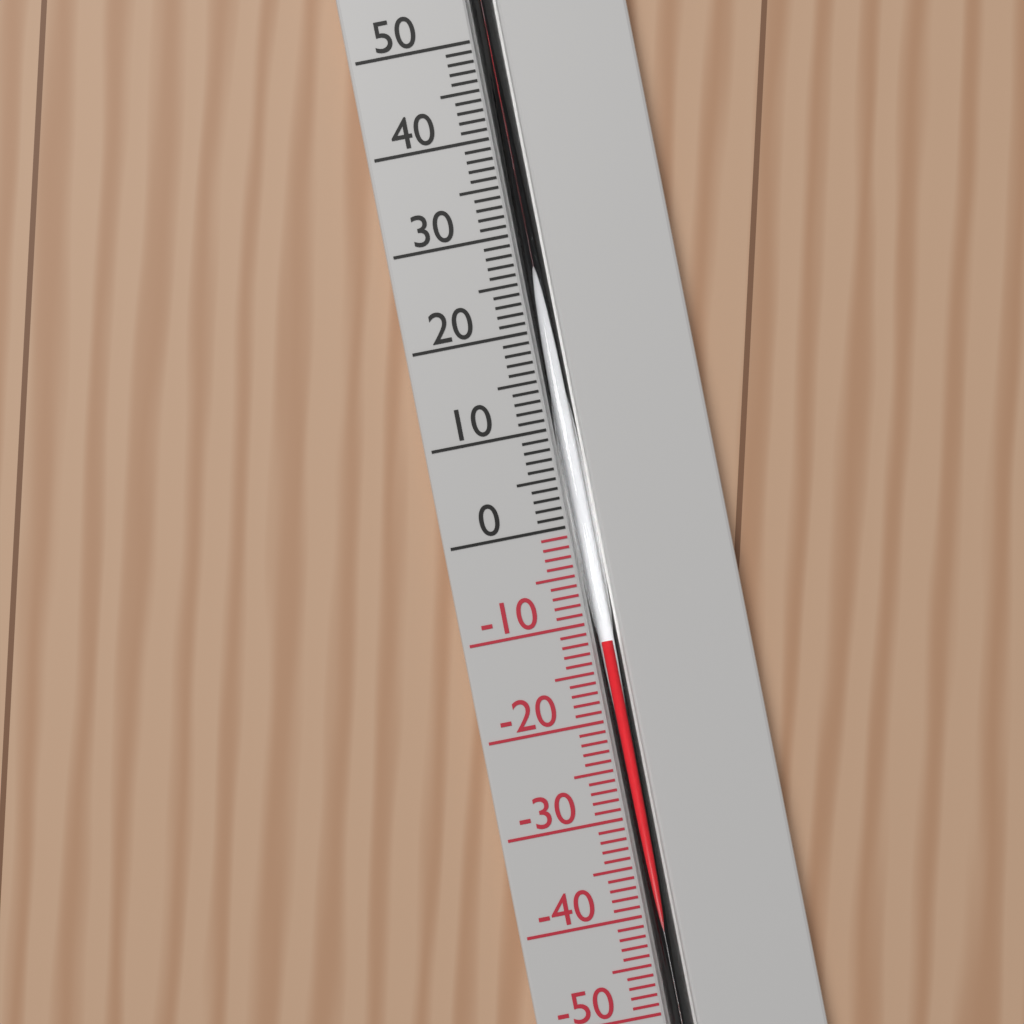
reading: -12 °C
